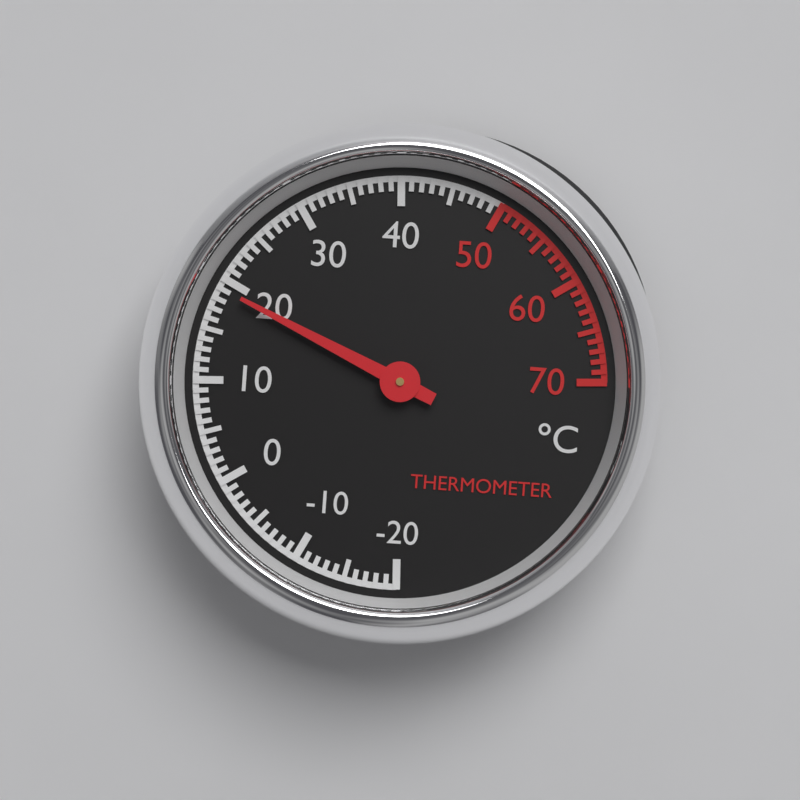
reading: 19 °C
